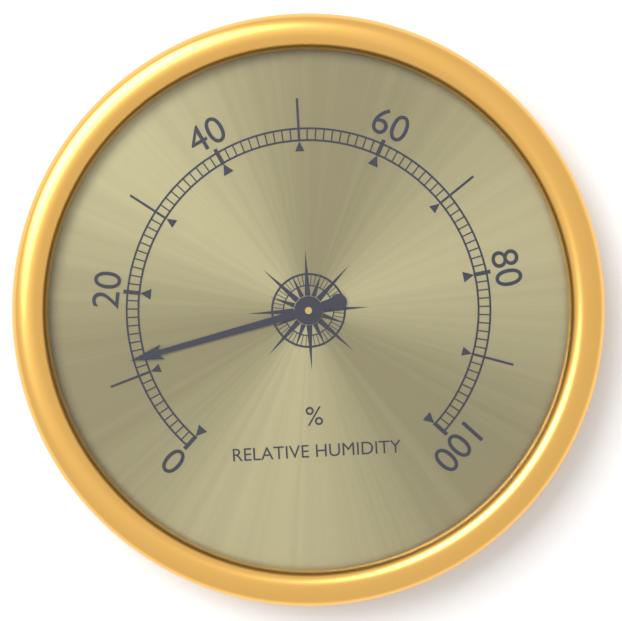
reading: 12 %
